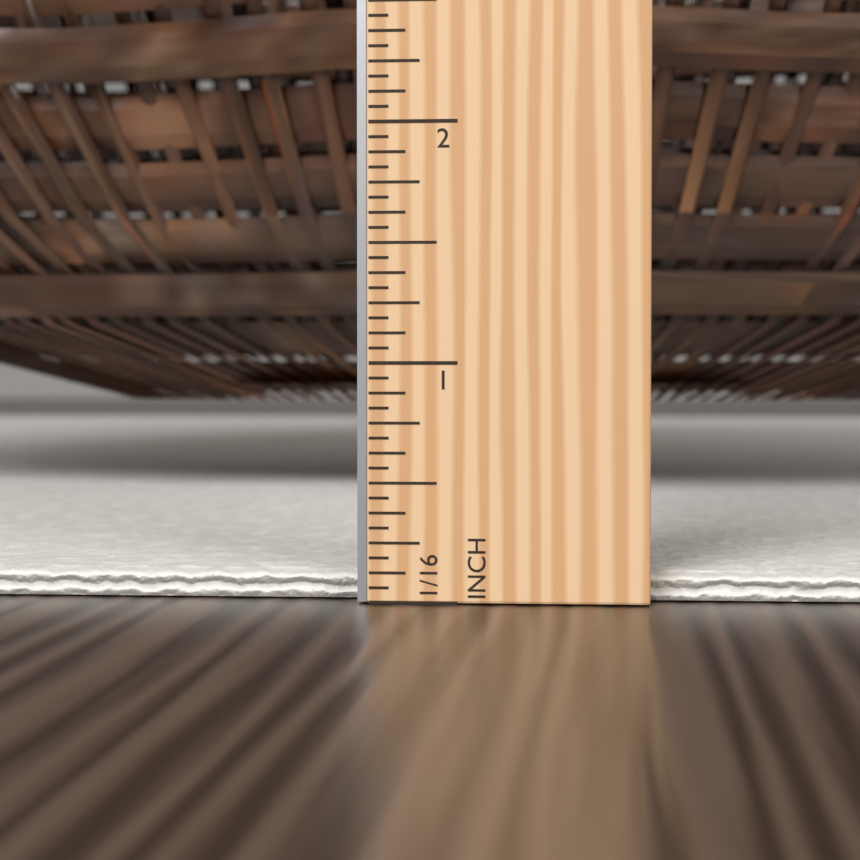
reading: 0.1250 in
